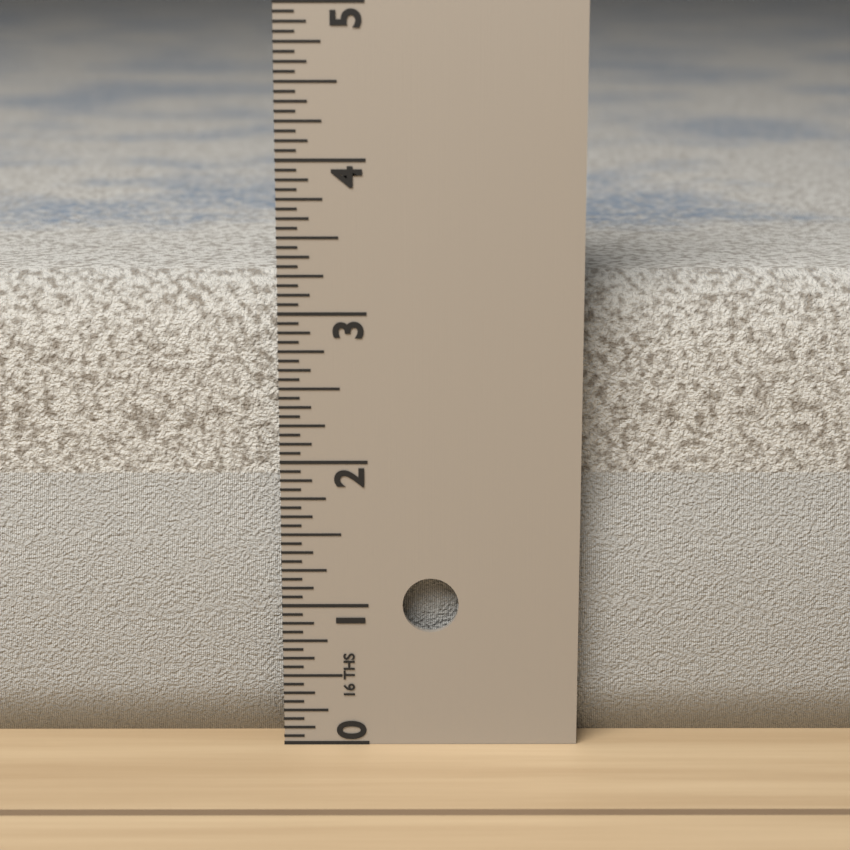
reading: 3.1875 in
